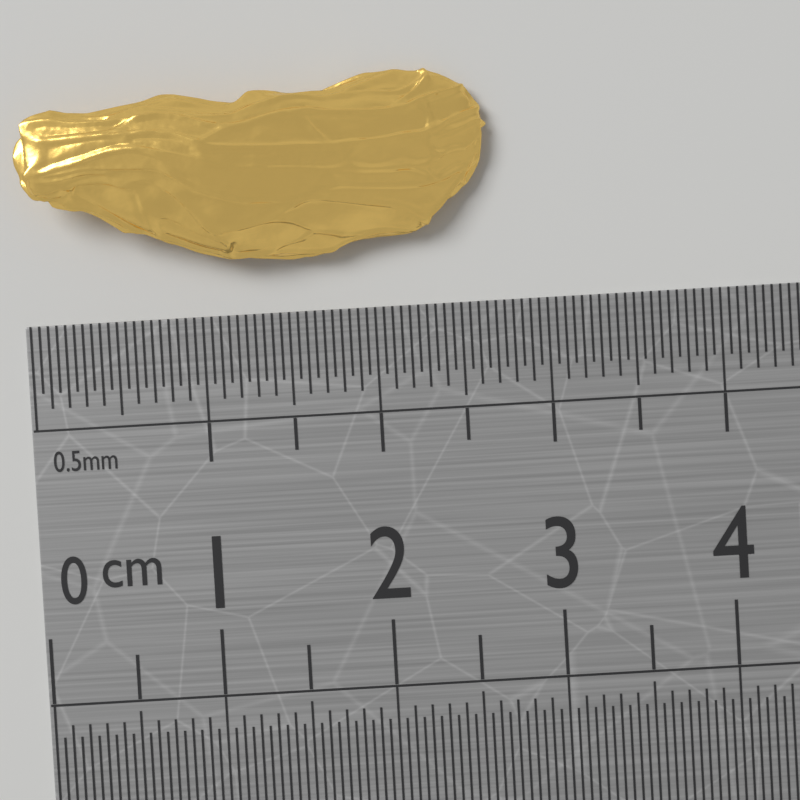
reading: 2.70 cm
